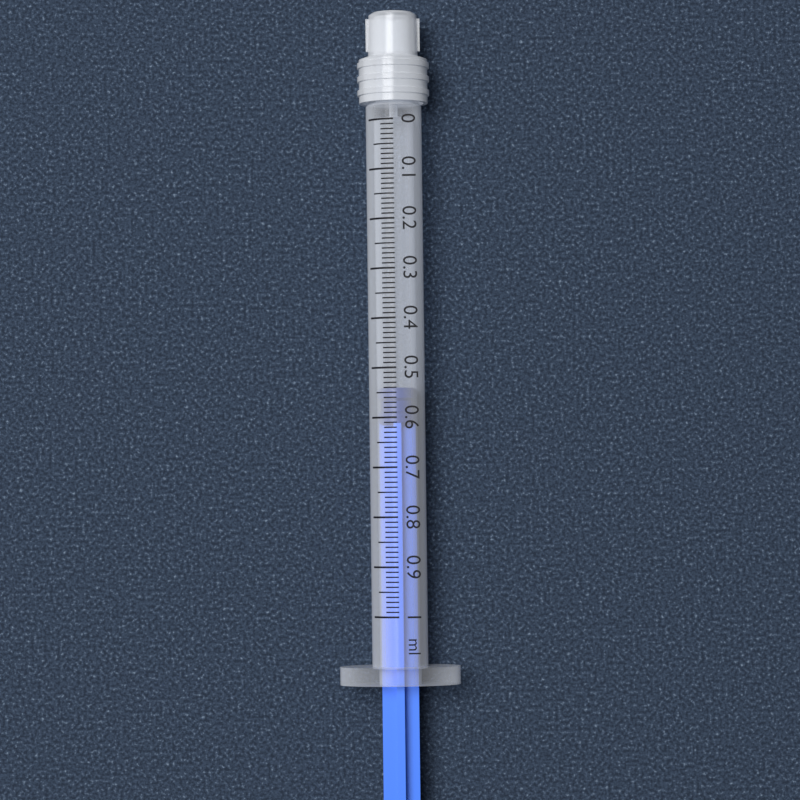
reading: 0.54 ml
